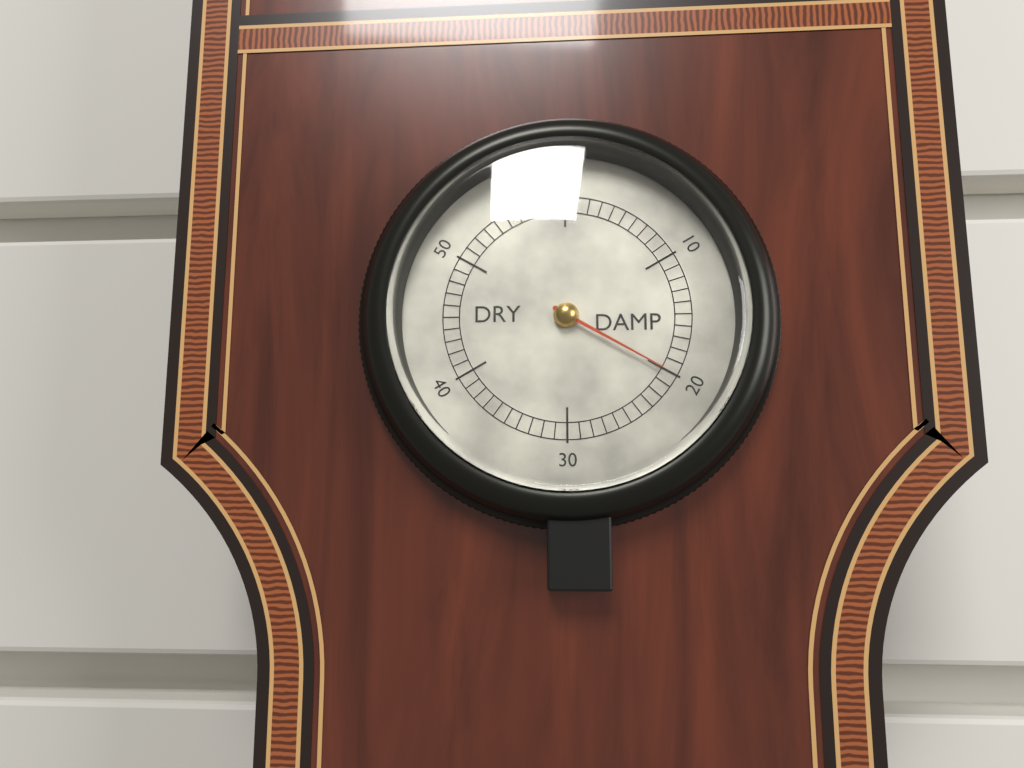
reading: 20 (no unit)
